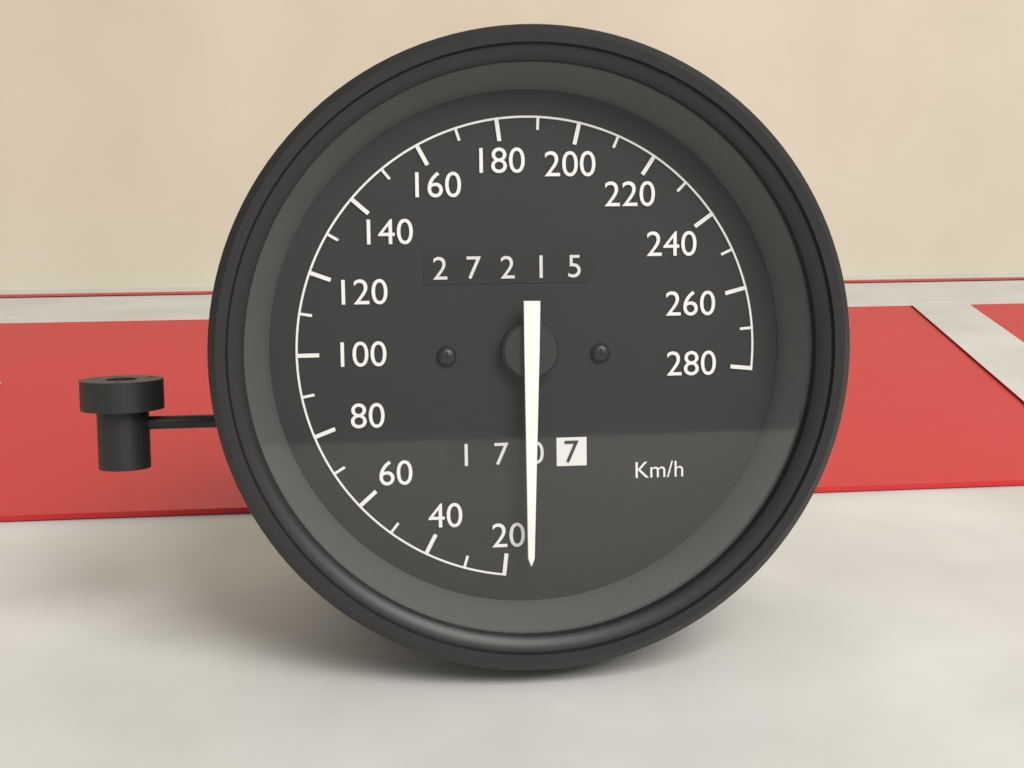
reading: 14 km/h
